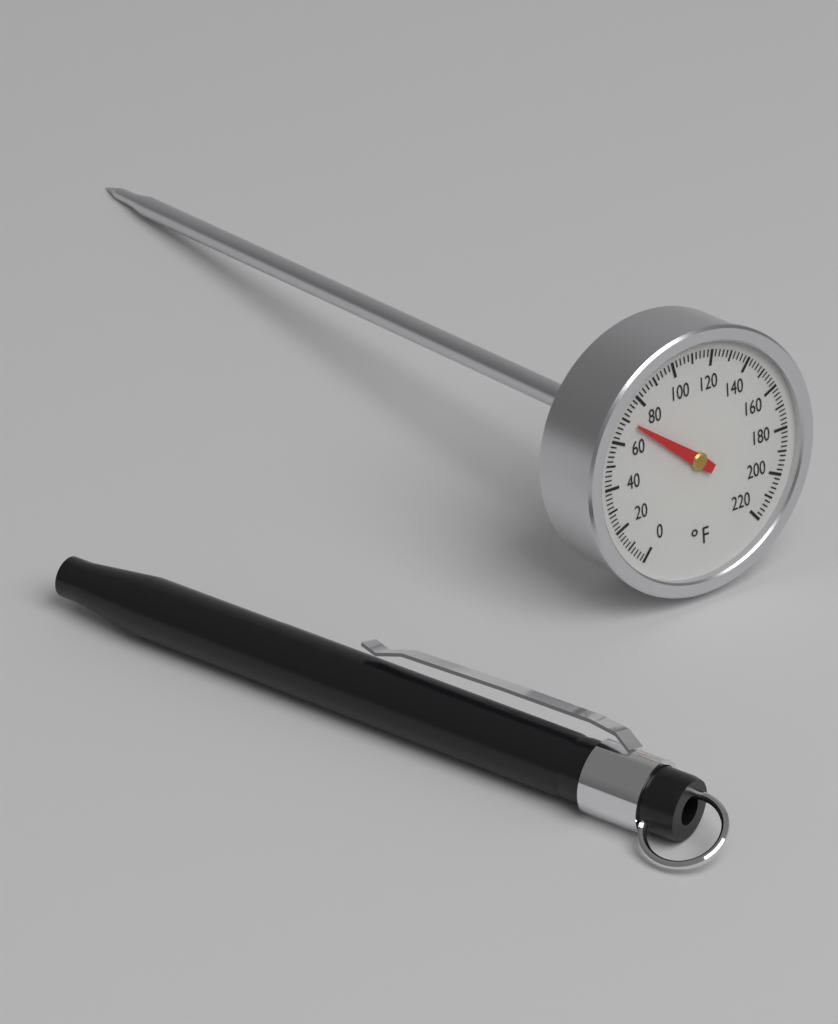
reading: 70 °F
